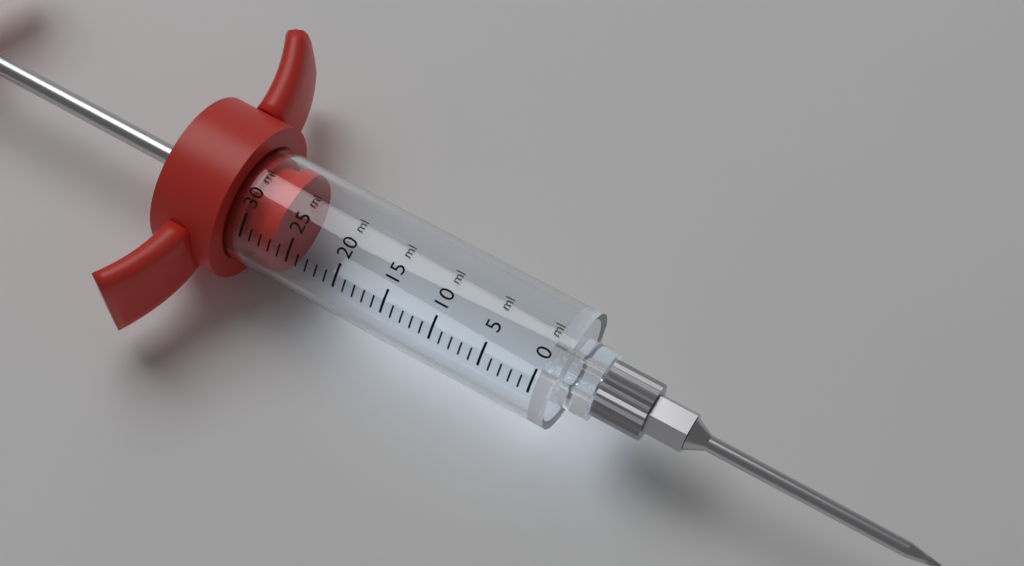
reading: 27 ml
